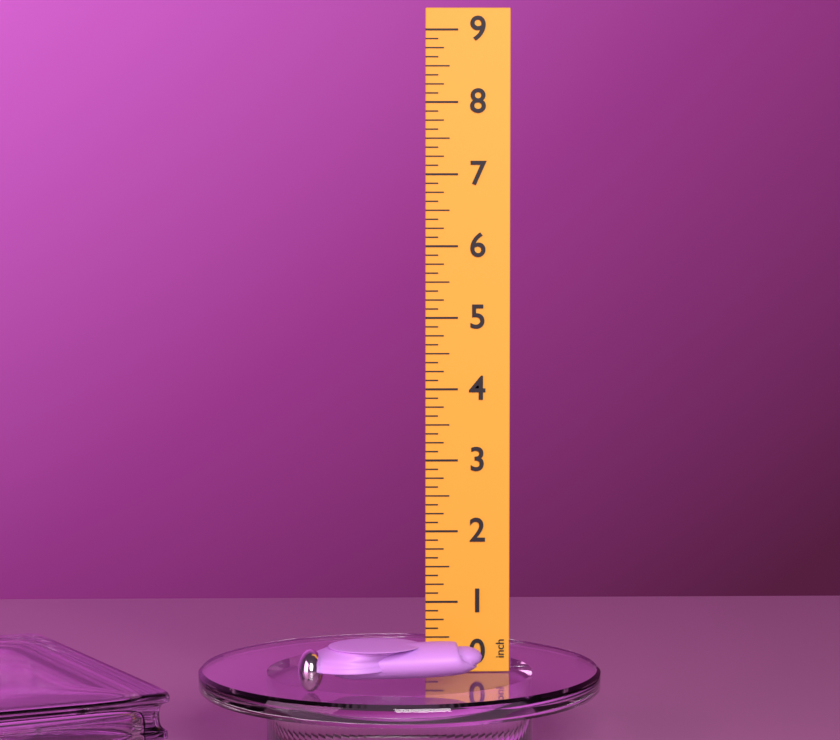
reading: 0.625 inch
